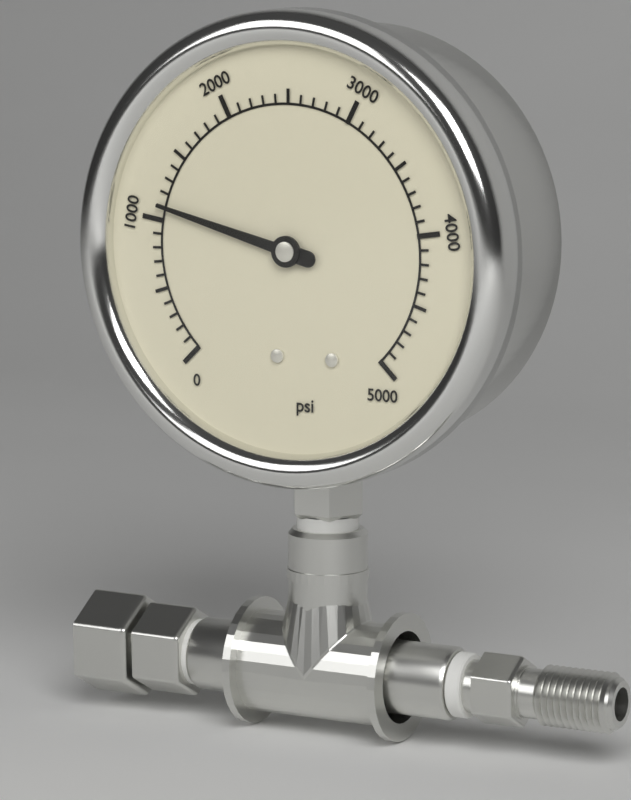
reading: 1100 psi
